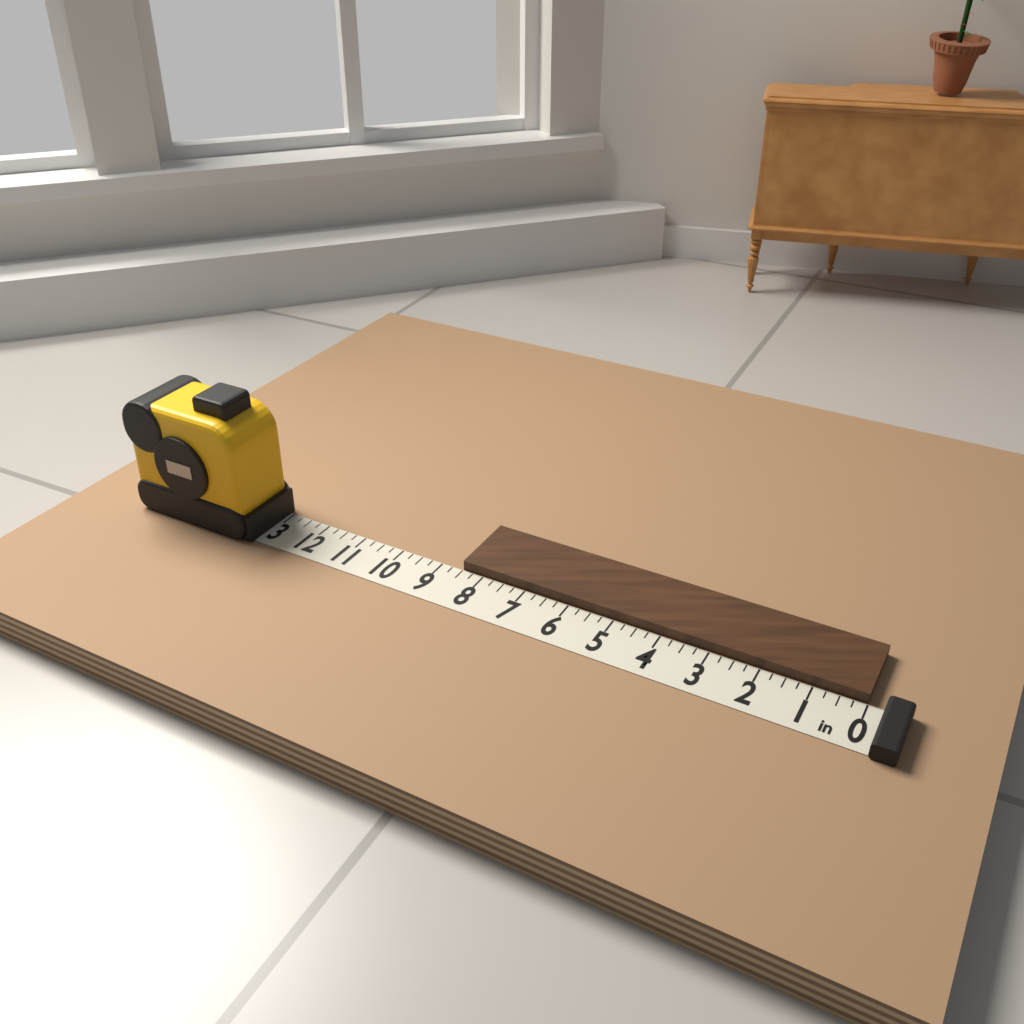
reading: 8.50 in
